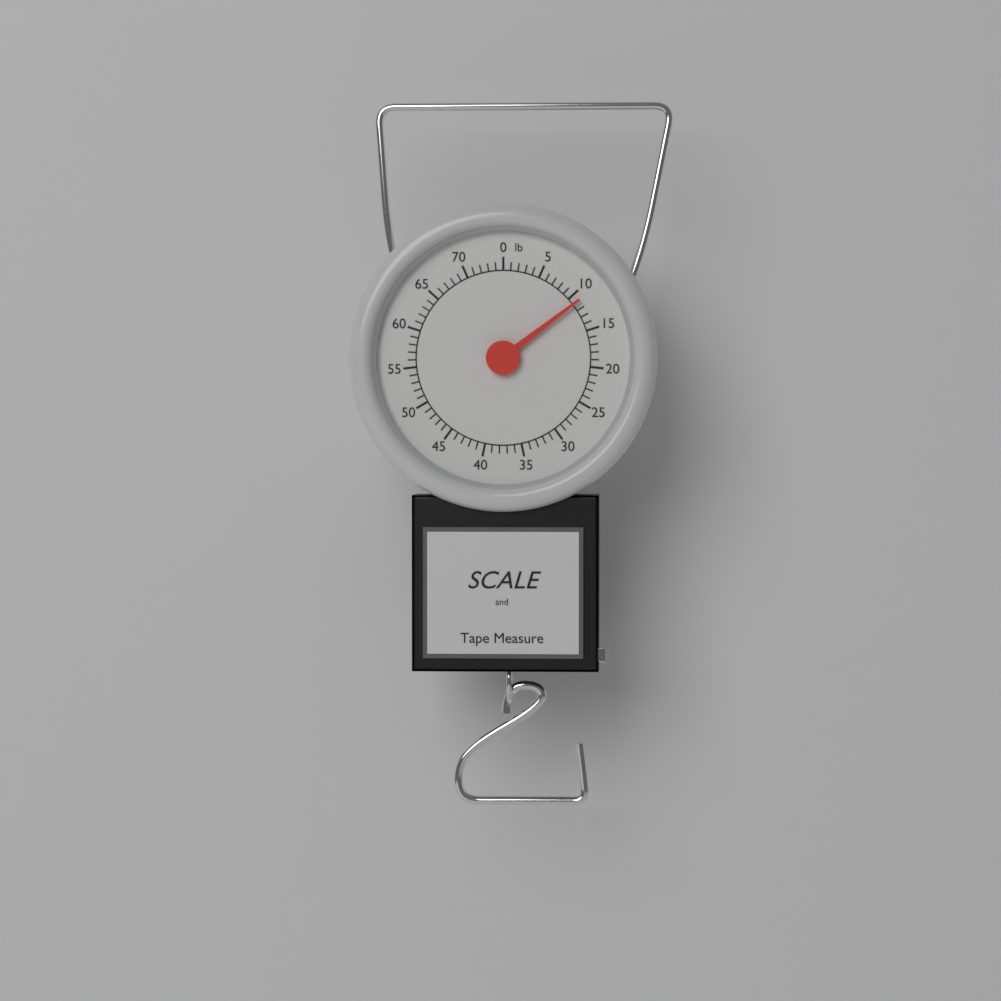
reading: 11 lb
